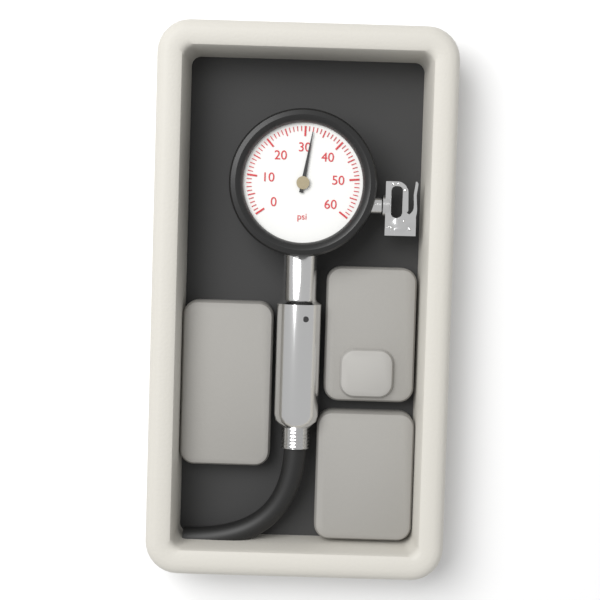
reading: 32 psi
